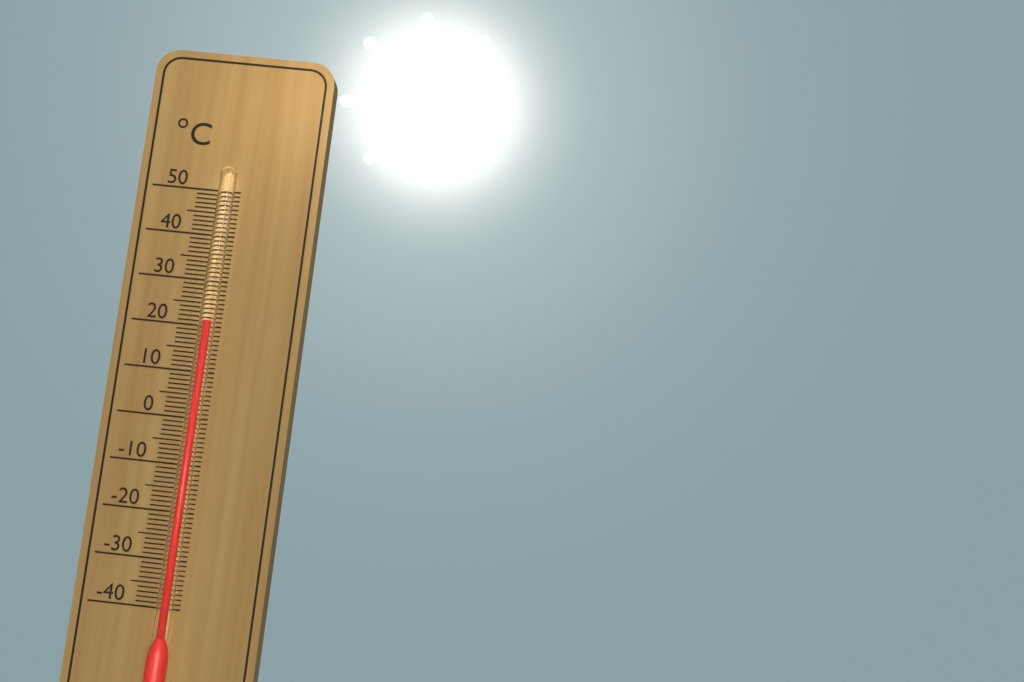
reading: 21 °C
